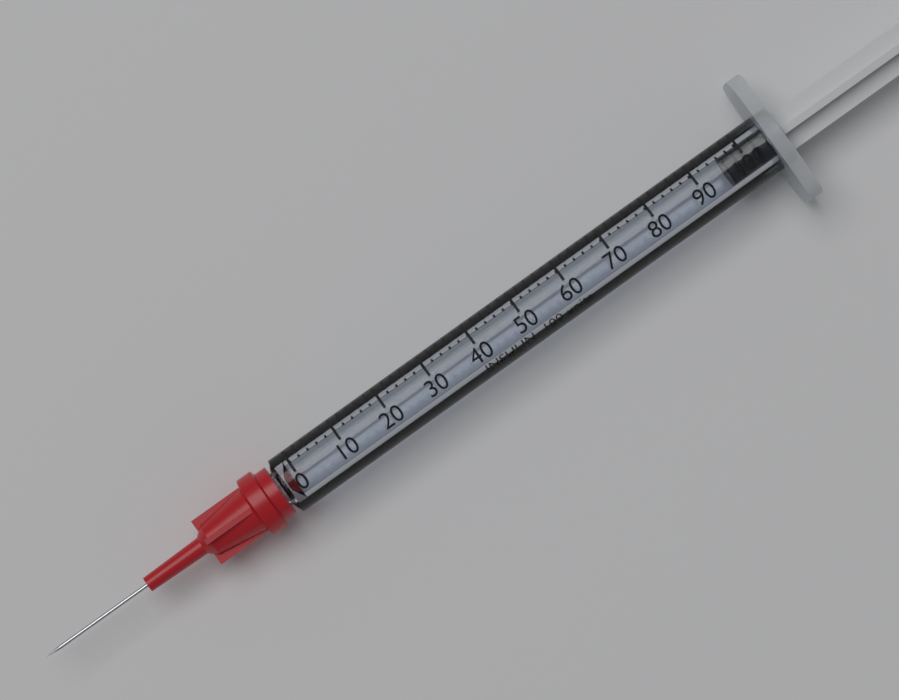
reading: 96 units
